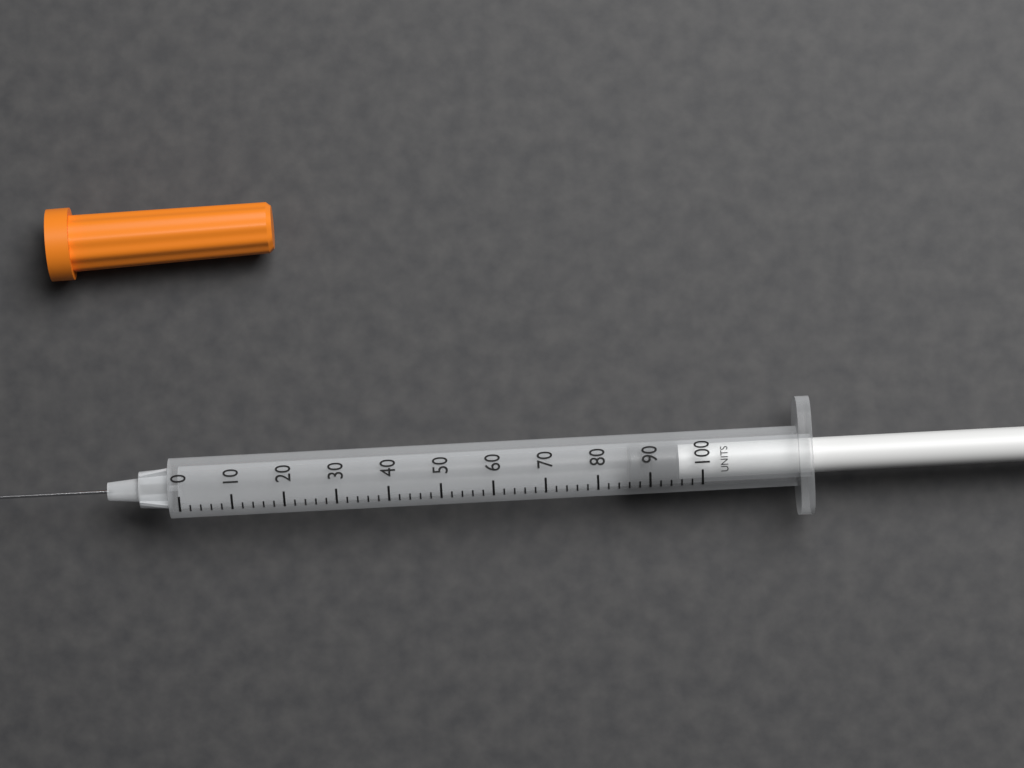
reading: 86 units
